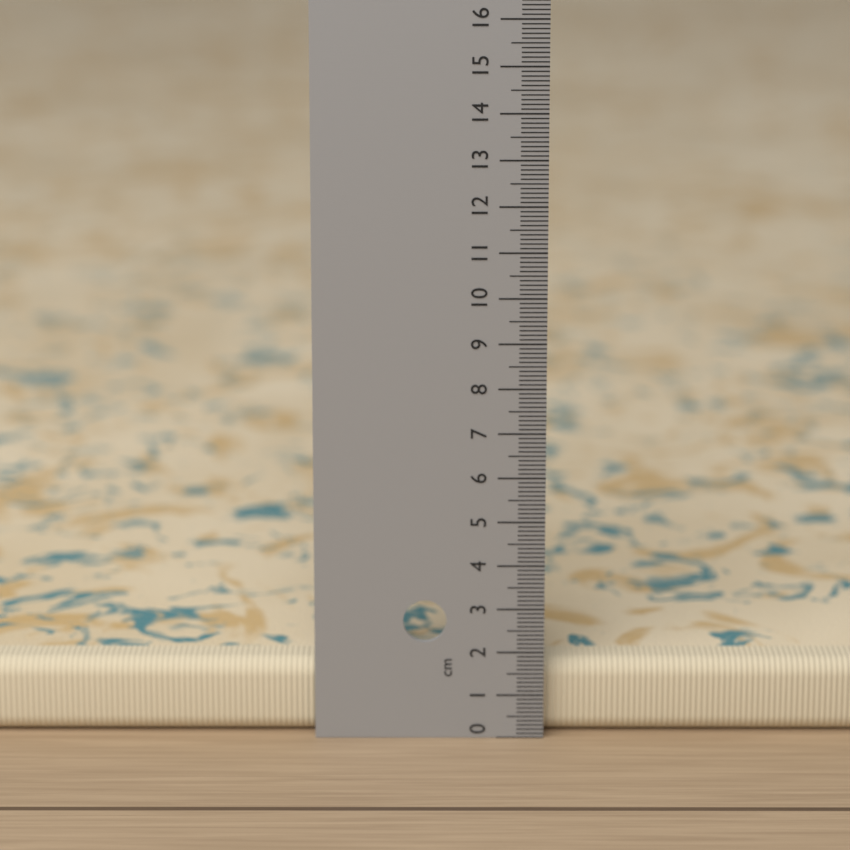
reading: 1.7 cm
